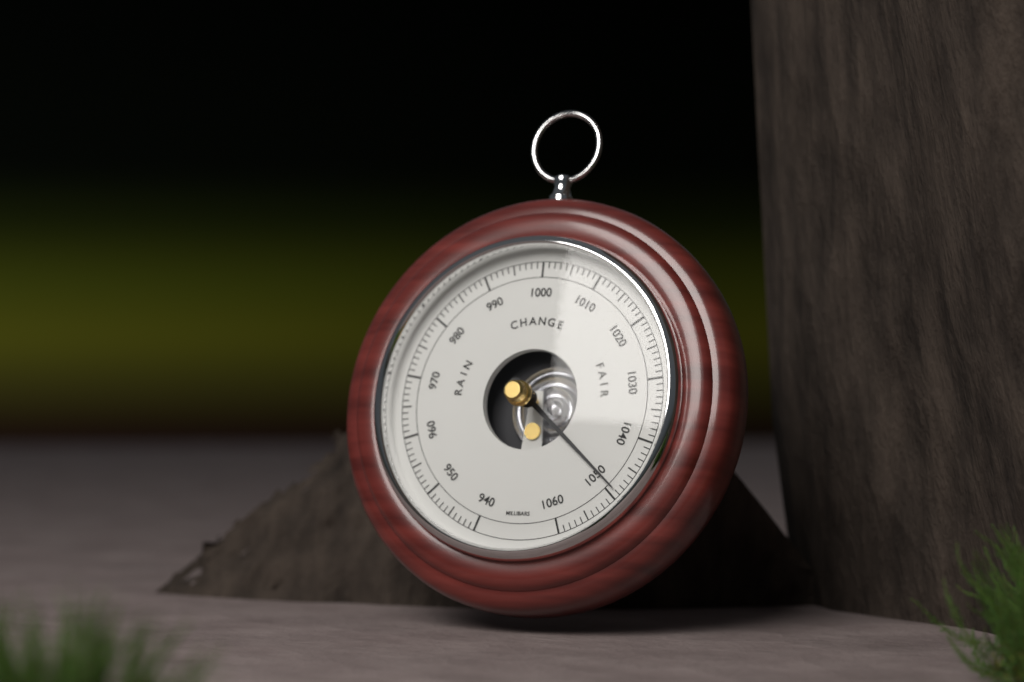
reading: 1049 mbar
